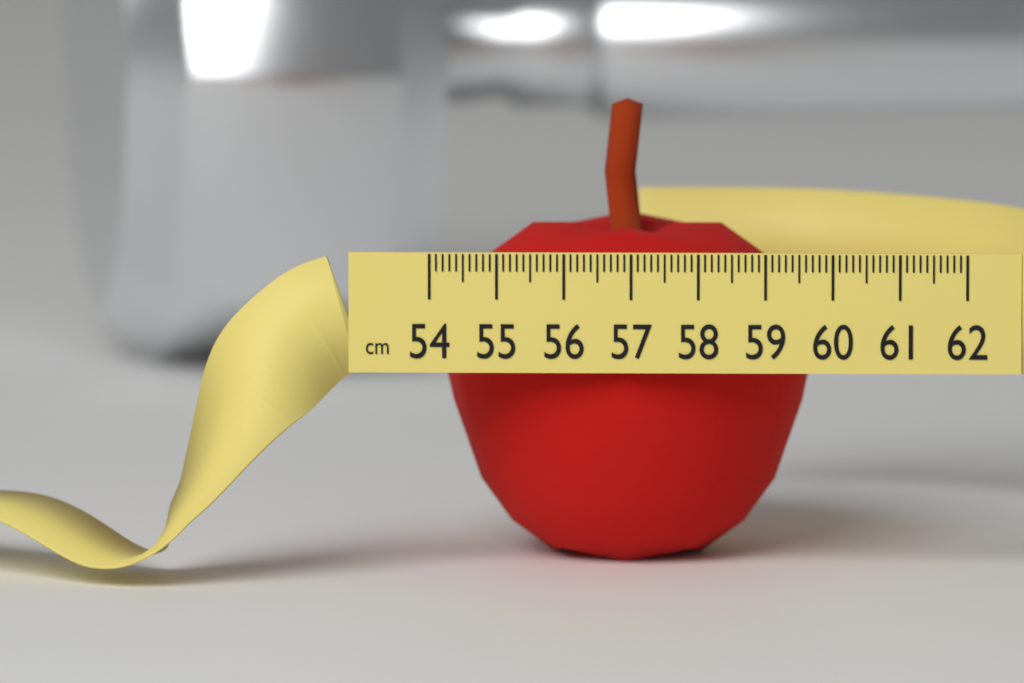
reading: 59.8 cm
